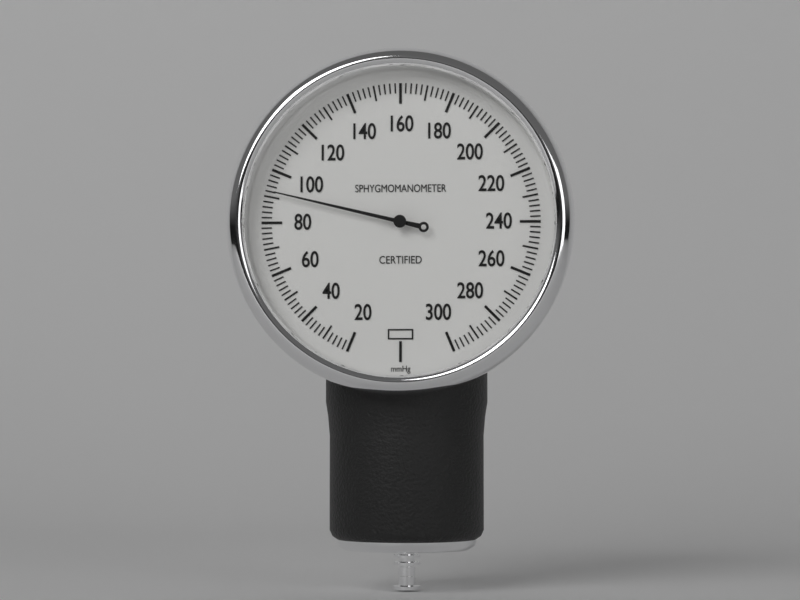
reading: 92 mmHg
